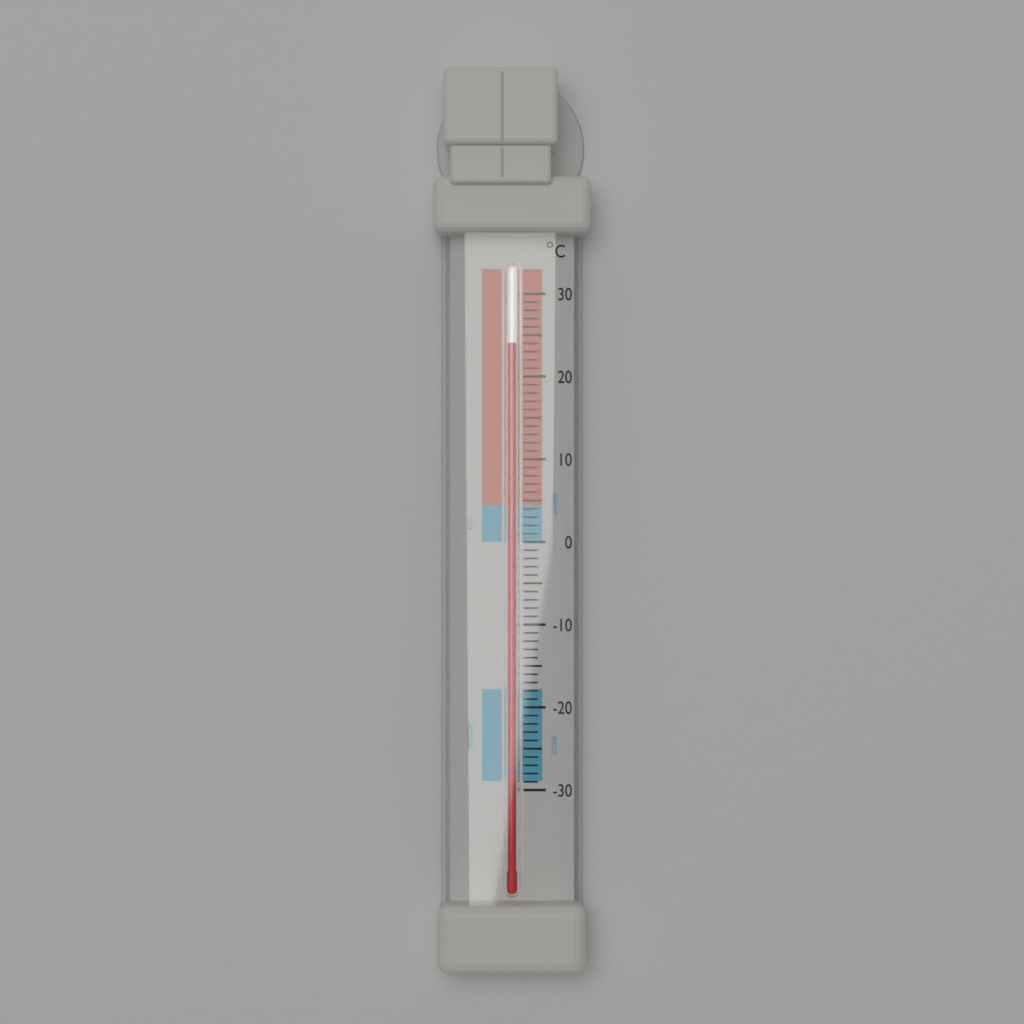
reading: 24 °C
